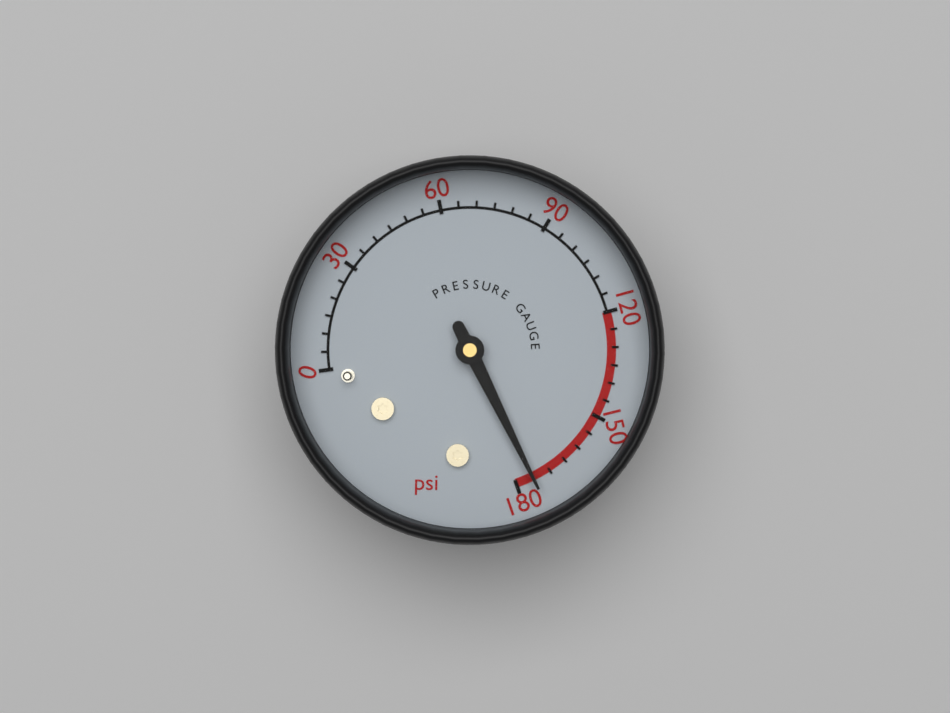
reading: 175 psi
